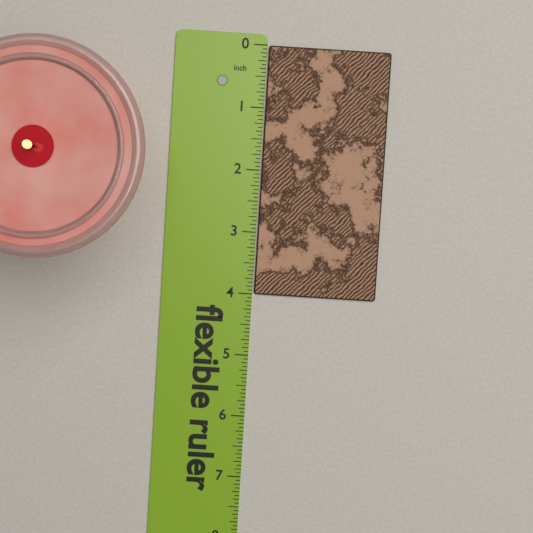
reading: 4.0000 in
